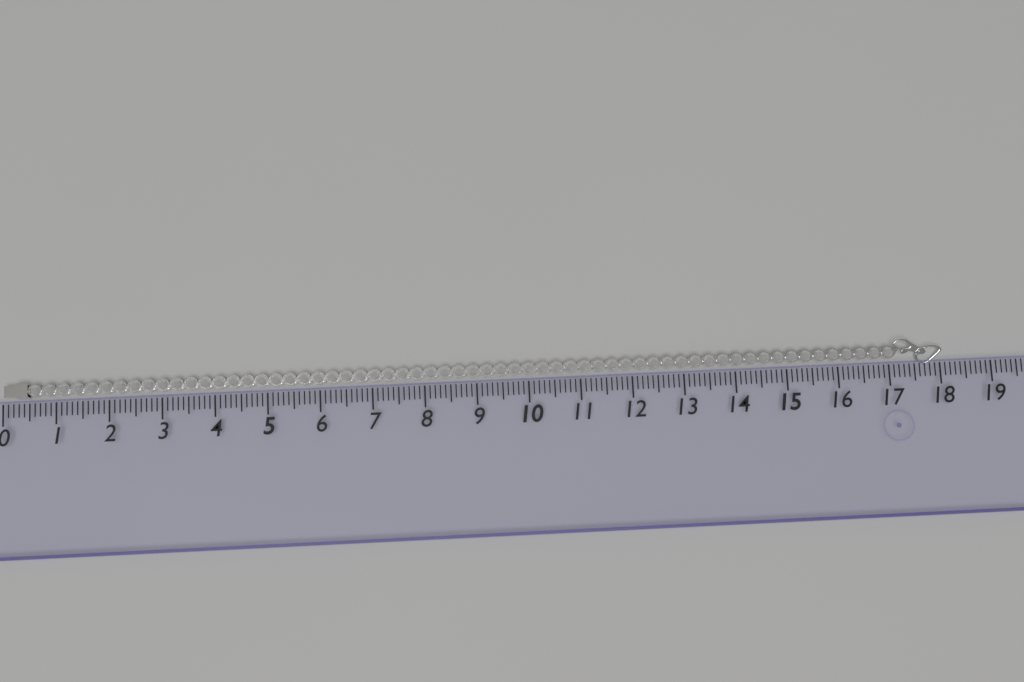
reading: 18.1 (no unit)
